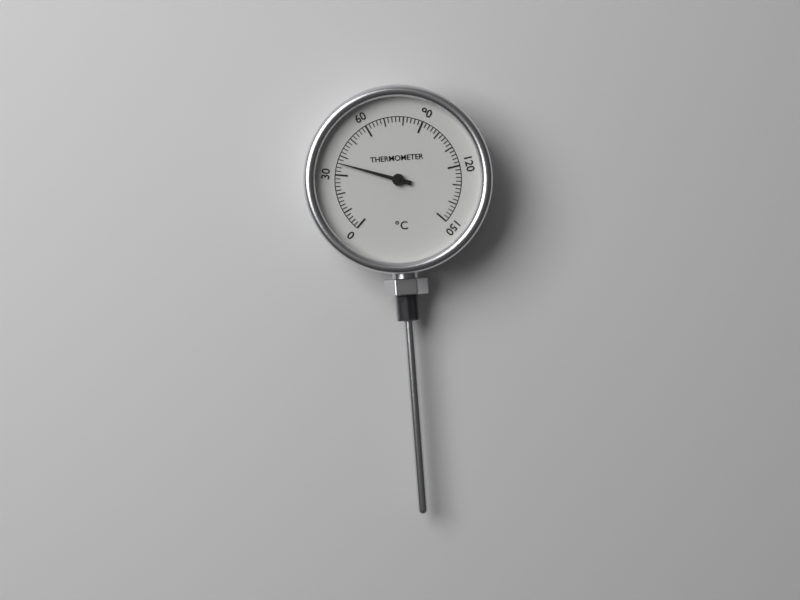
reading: 36 °C
